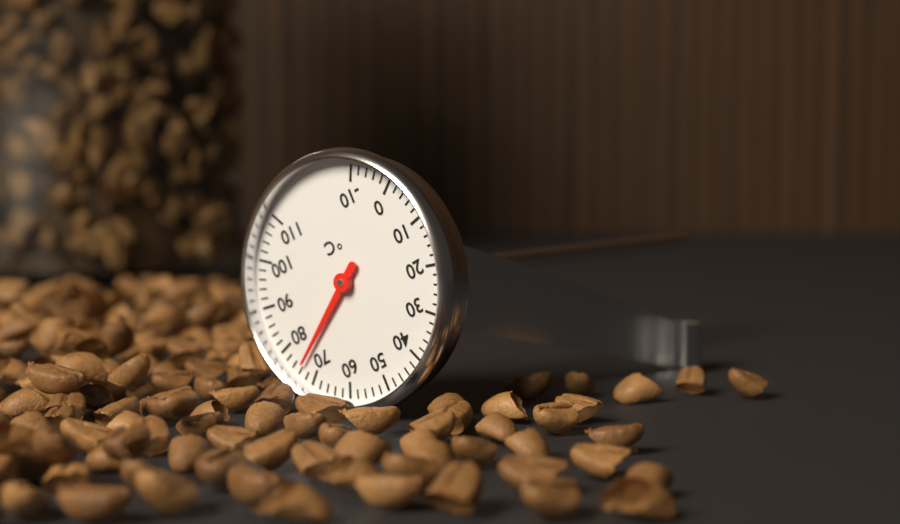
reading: 74 °C
